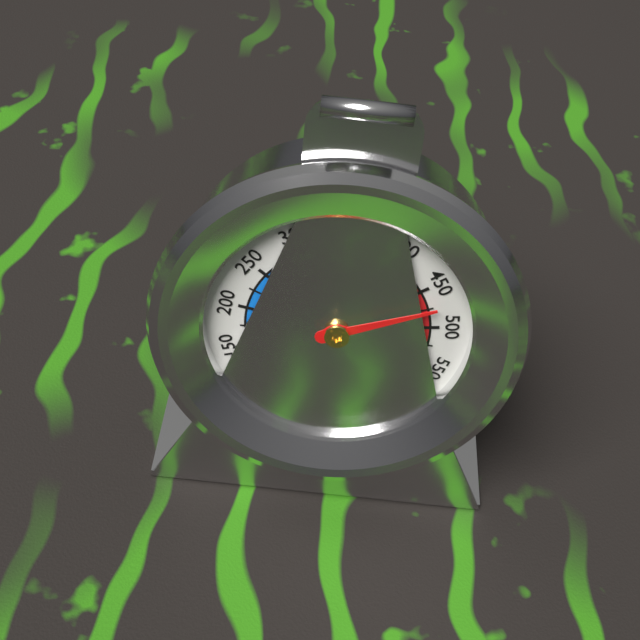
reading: 475 °F
